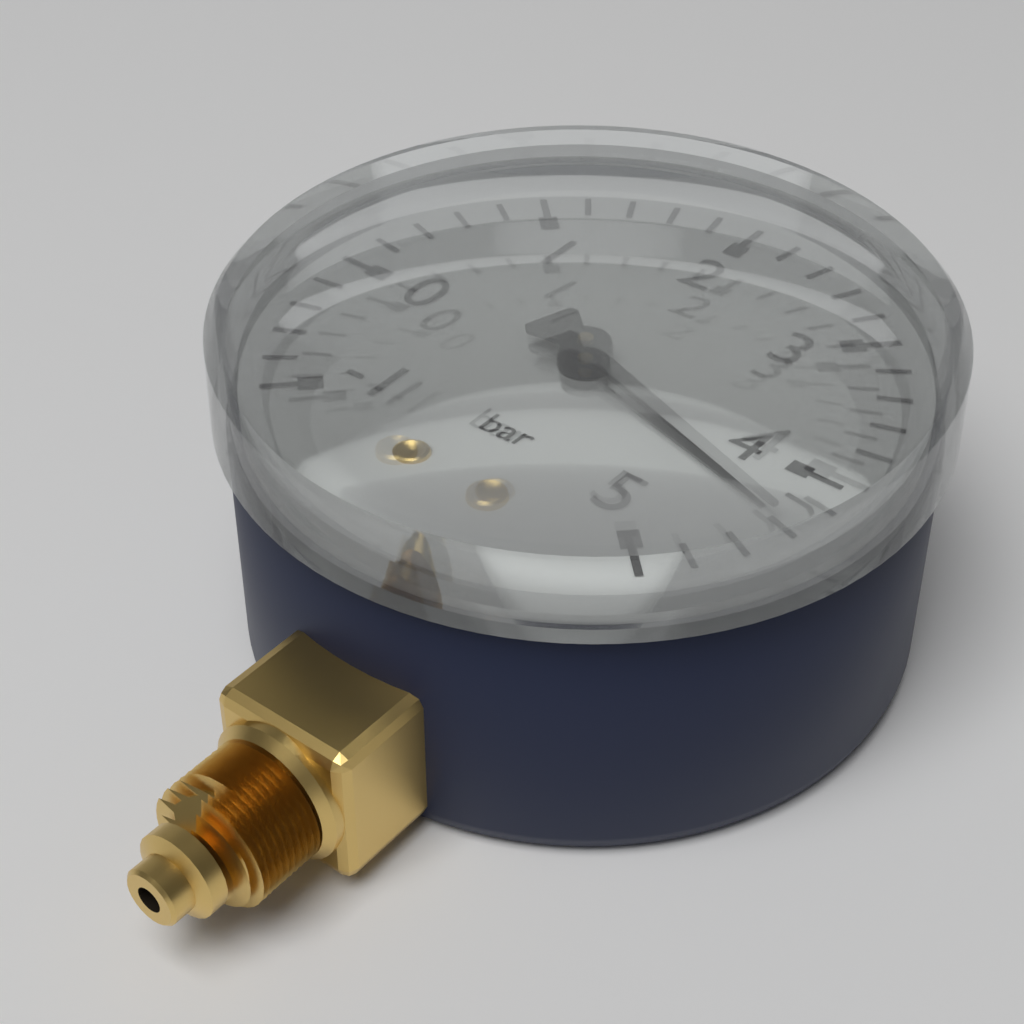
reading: 4.4 bar
